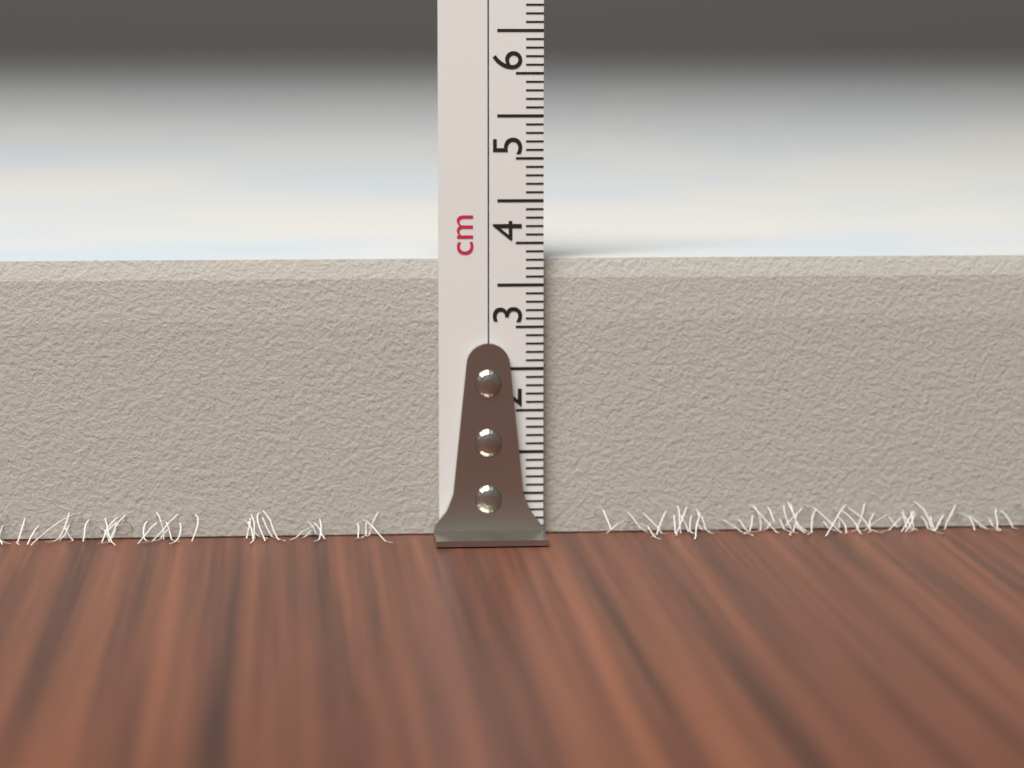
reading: 3.3 cm
